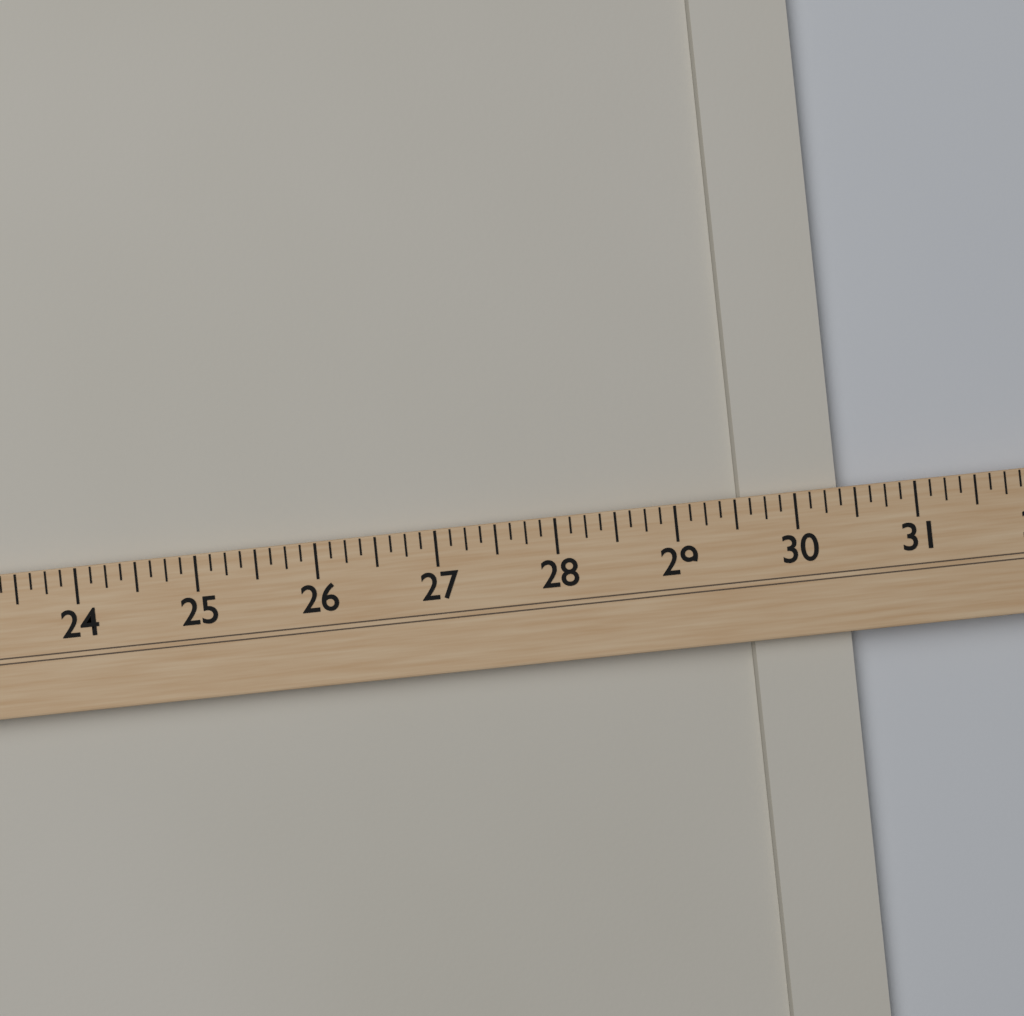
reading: 30.375 (no unit)
